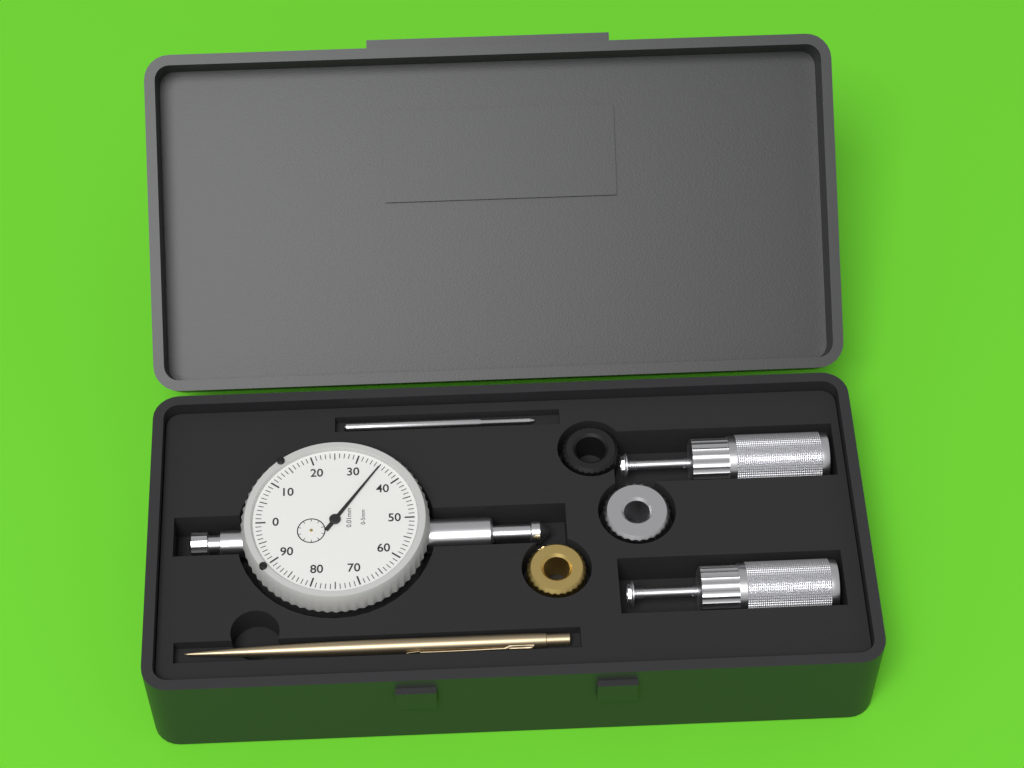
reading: 0.35 mm
